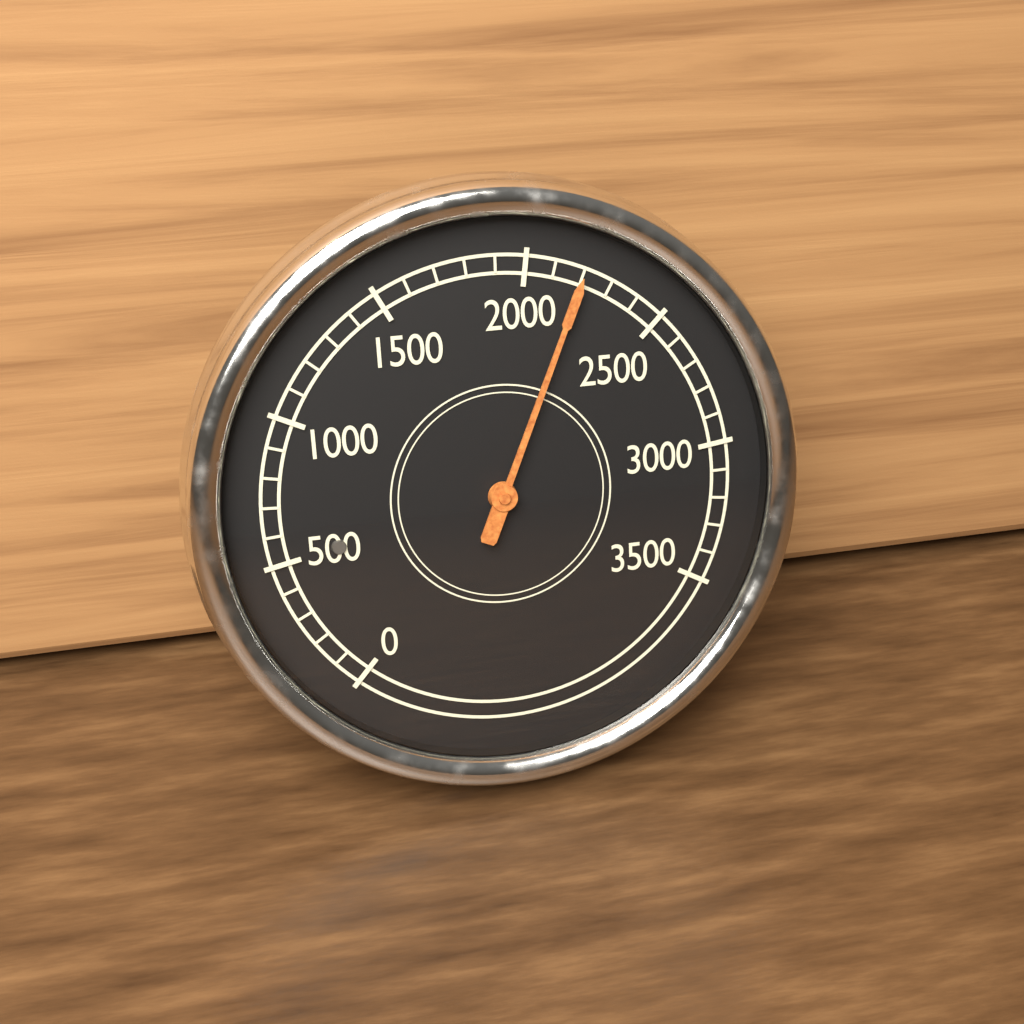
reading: 2200 (no unit)
